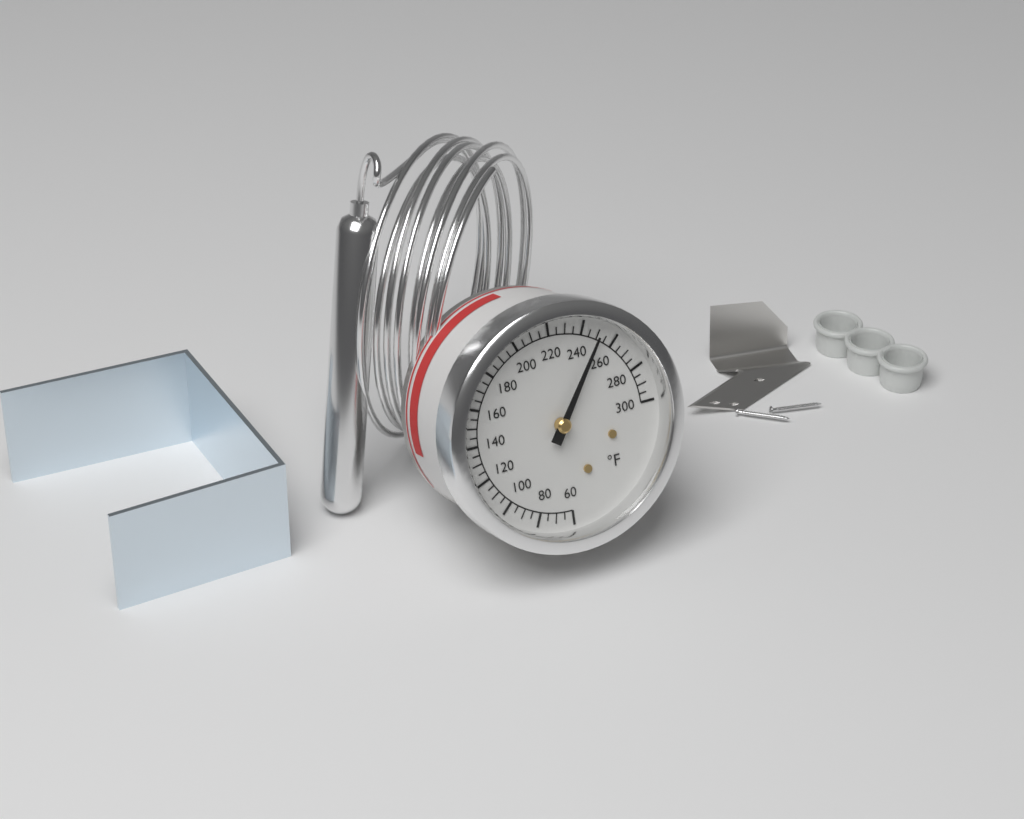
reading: 250 °F
